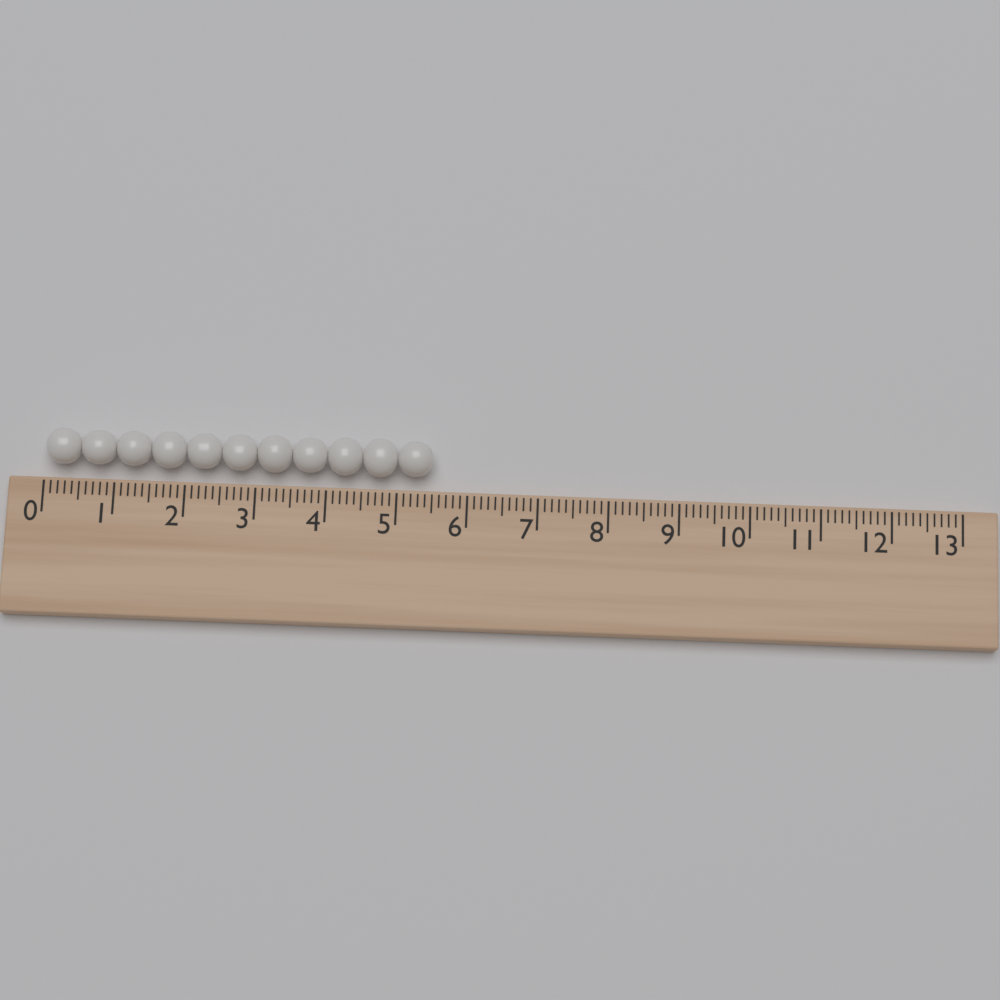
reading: 5.5 (no unit)
